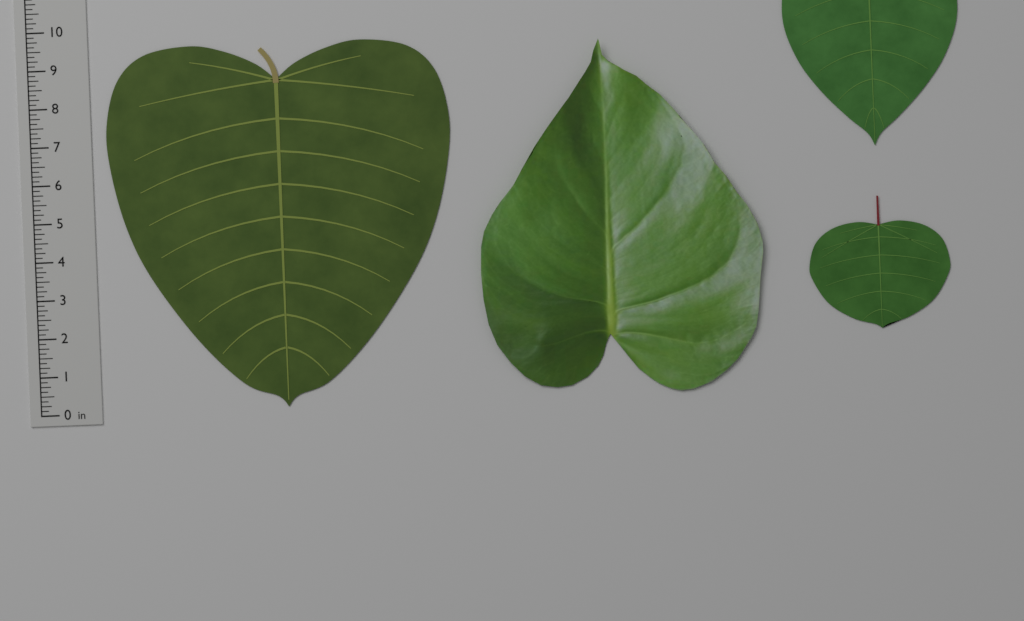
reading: 9.500 in
